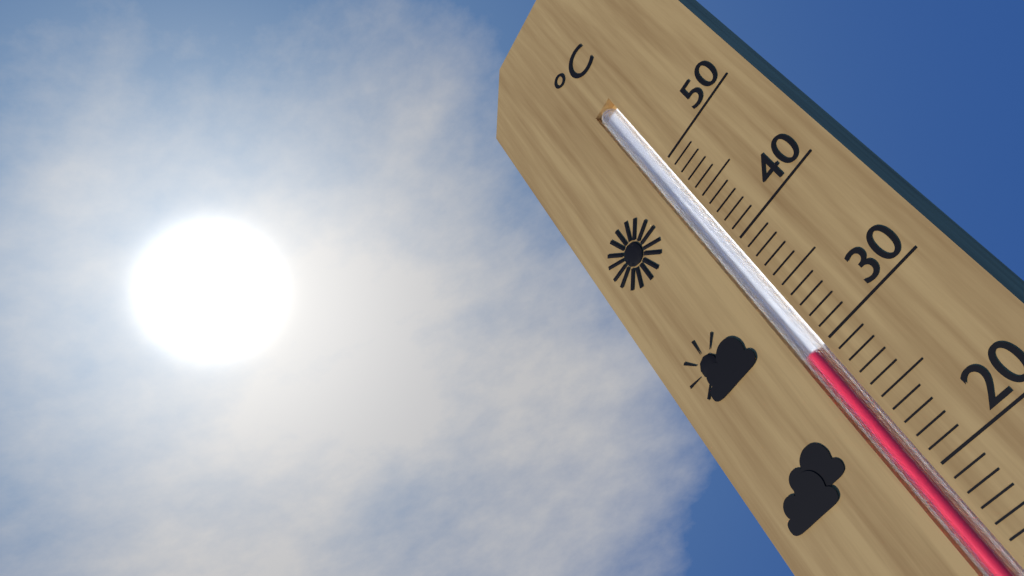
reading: 30 °C
